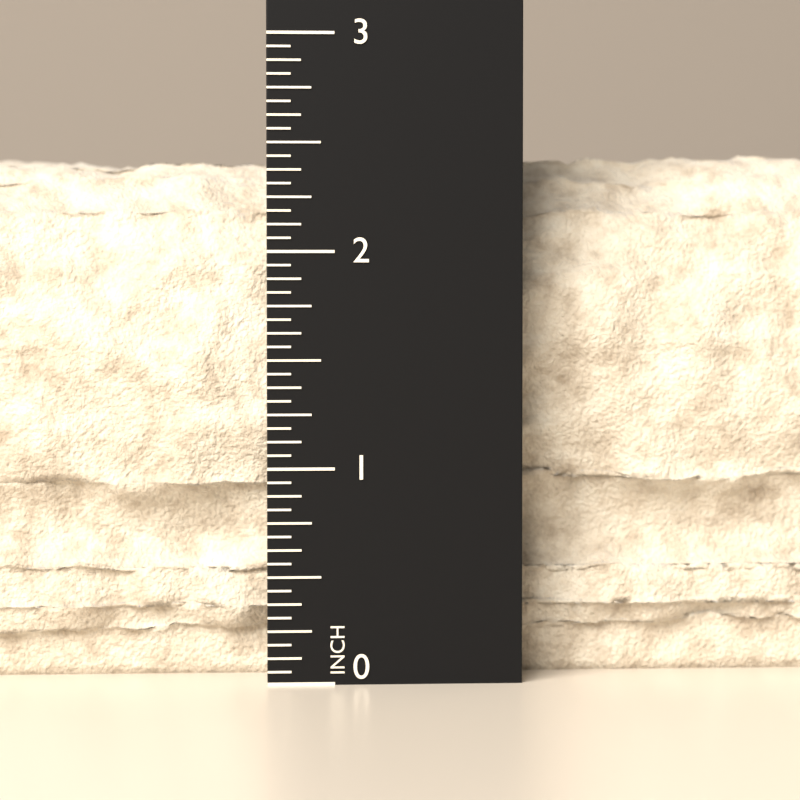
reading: 2.5000 in
